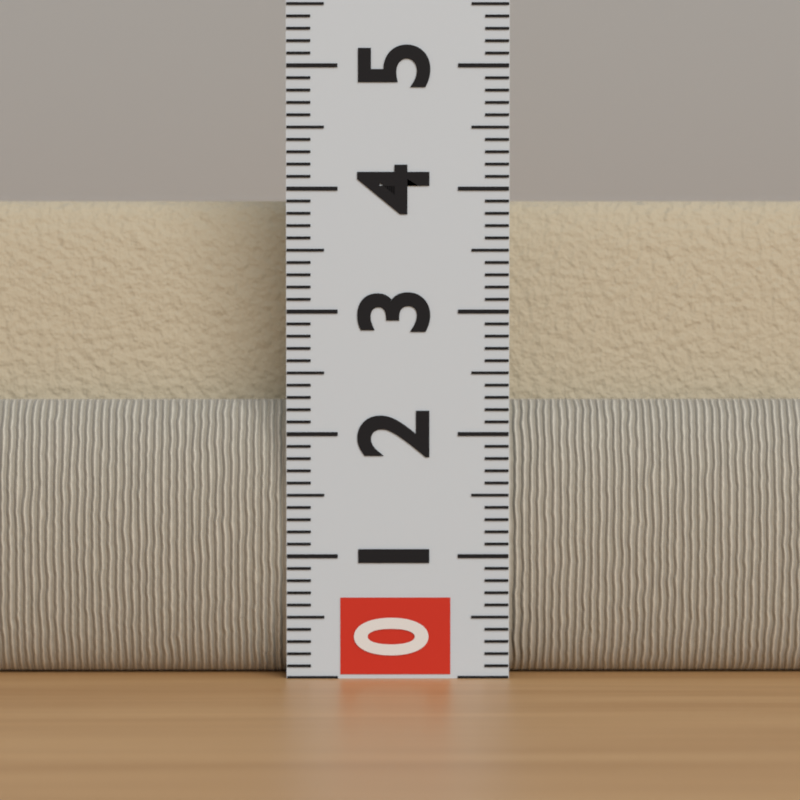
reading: 3.9 (no unit)
